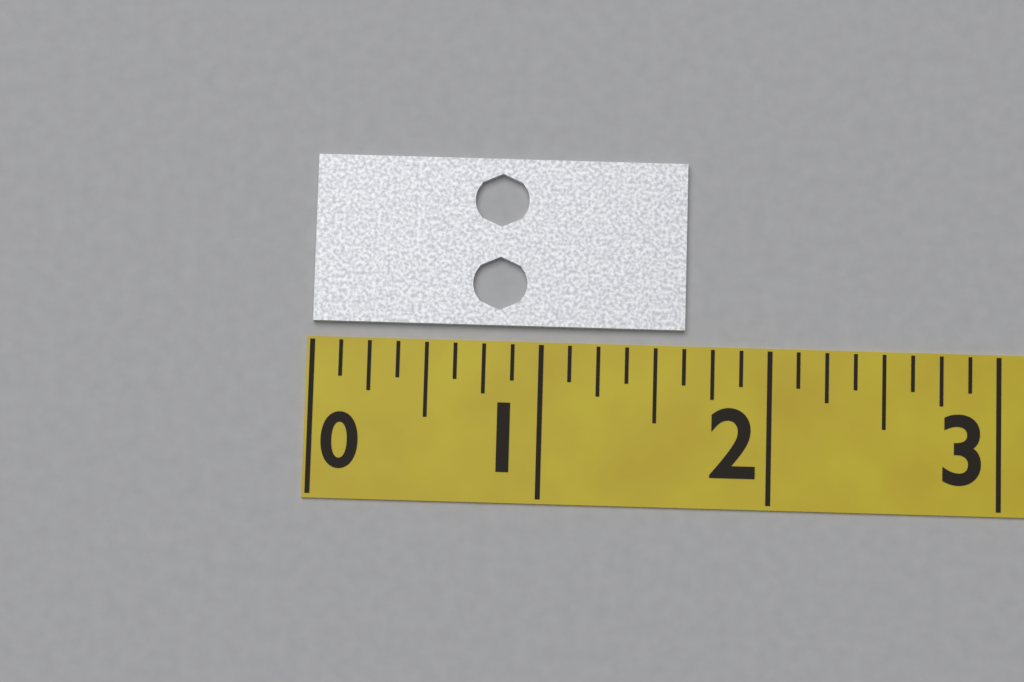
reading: 1.625 (no unit)
